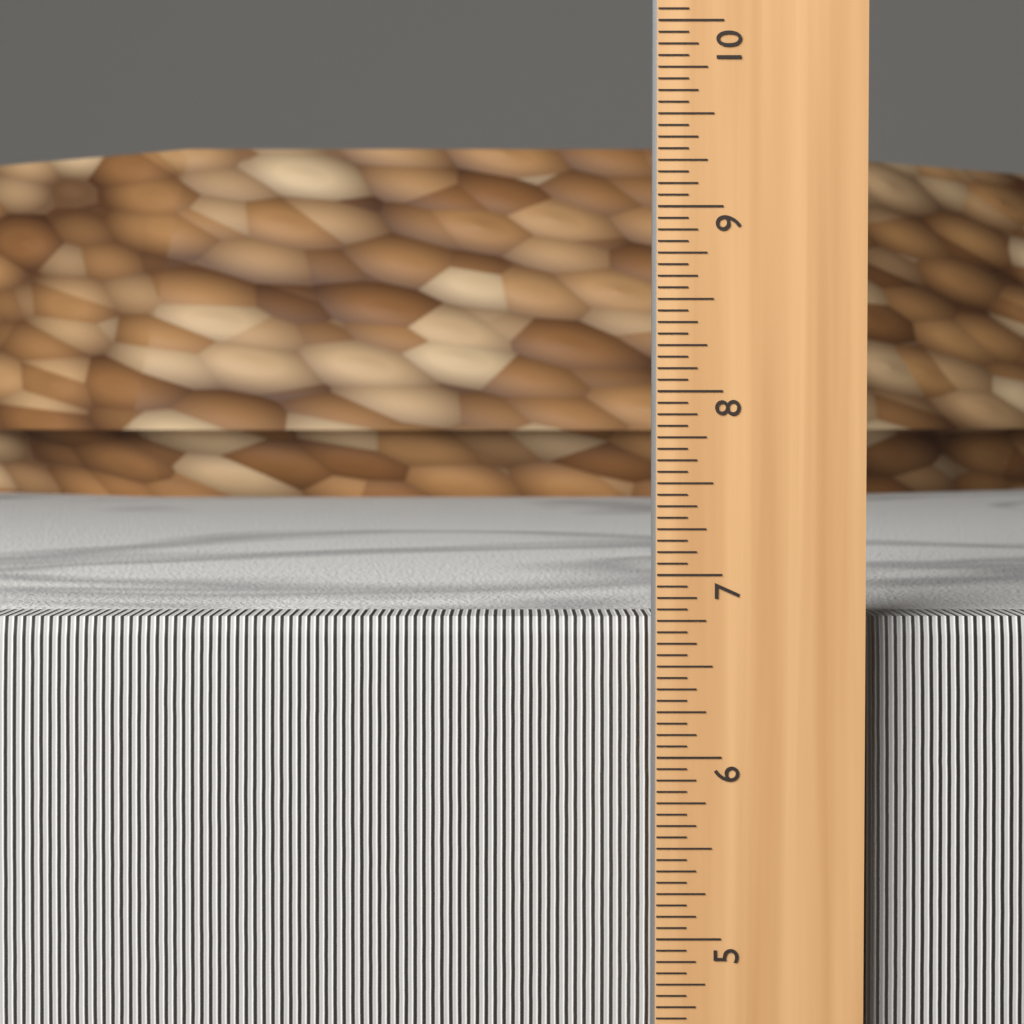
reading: 6.7500 in
